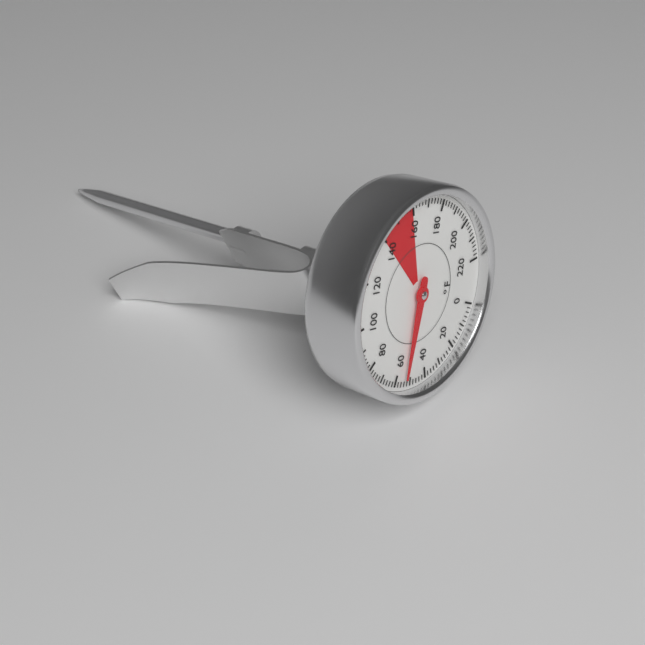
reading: 54 °F
